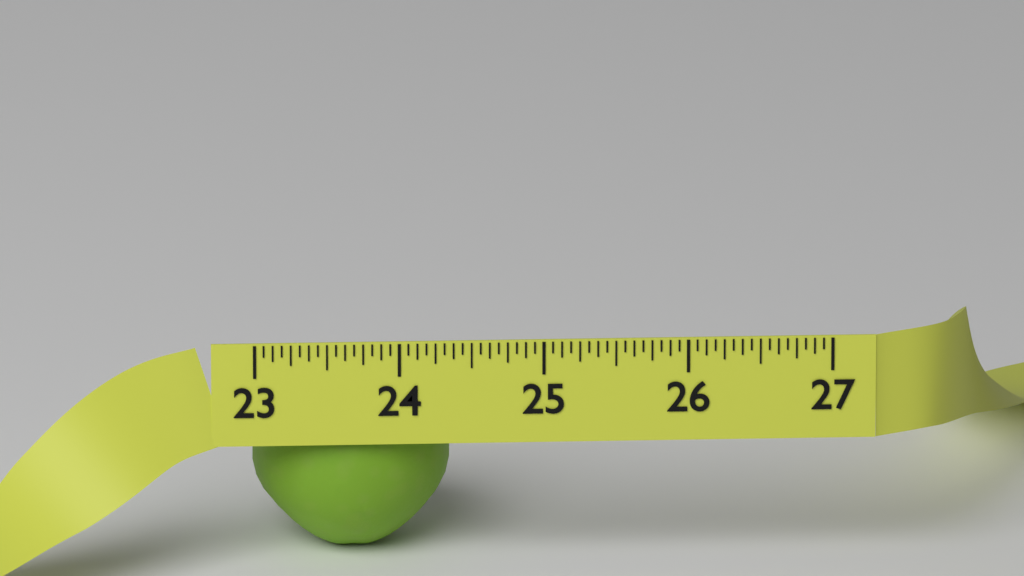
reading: 24.3750 (no unit)
